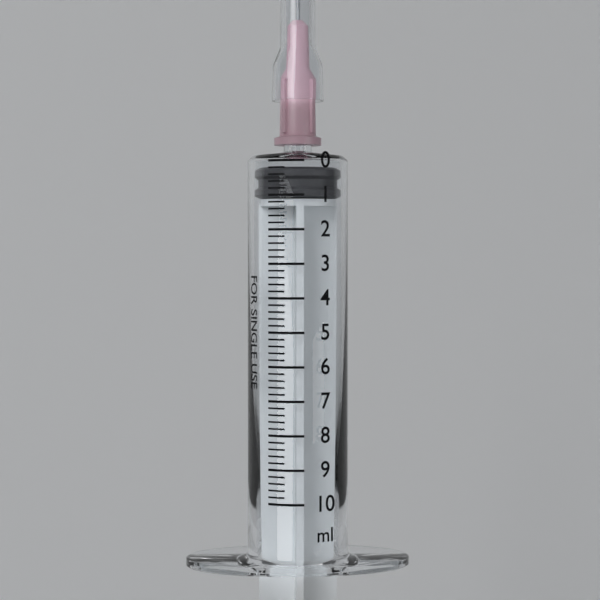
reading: 0.2 ml
